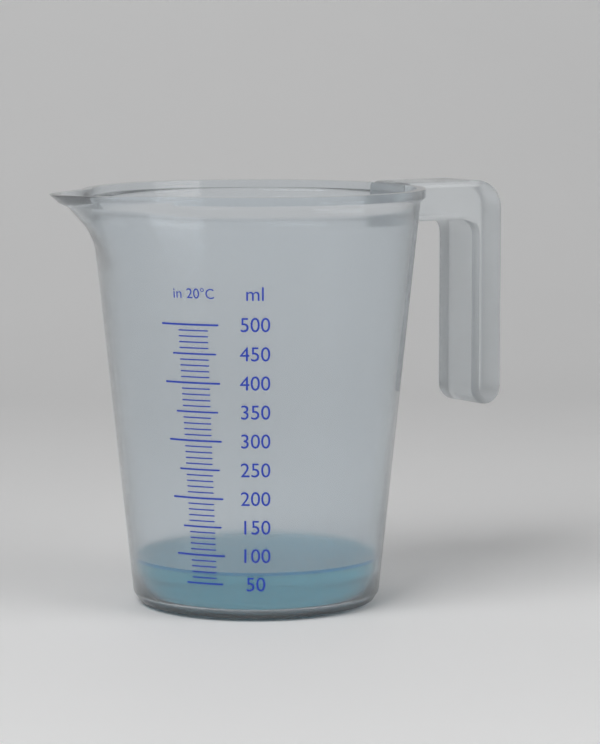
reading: 70 ml
